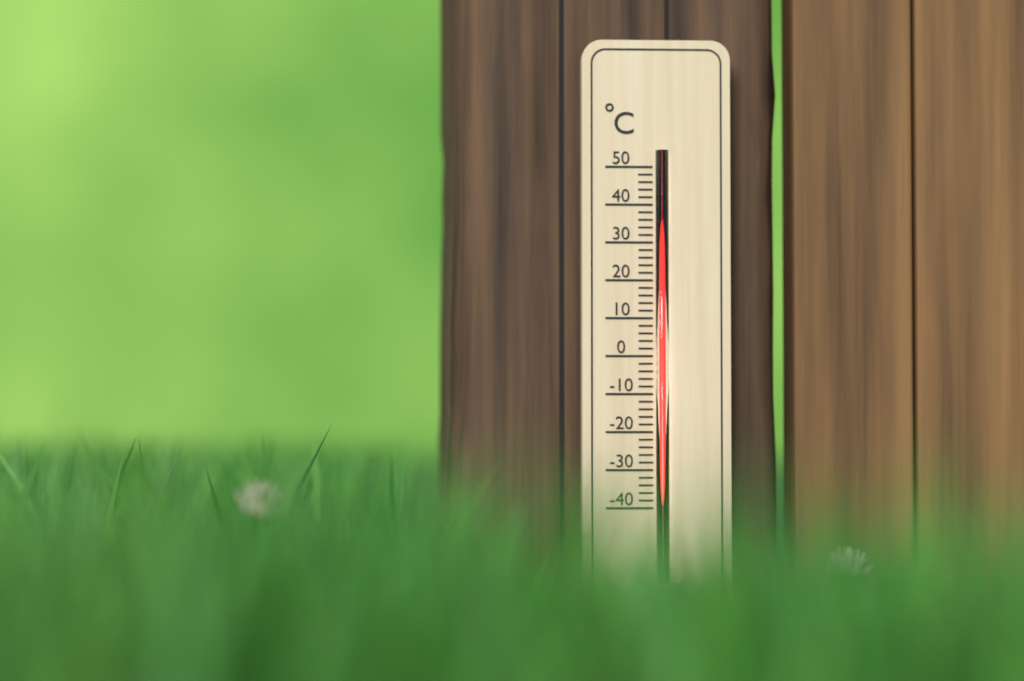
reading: 36 °C
